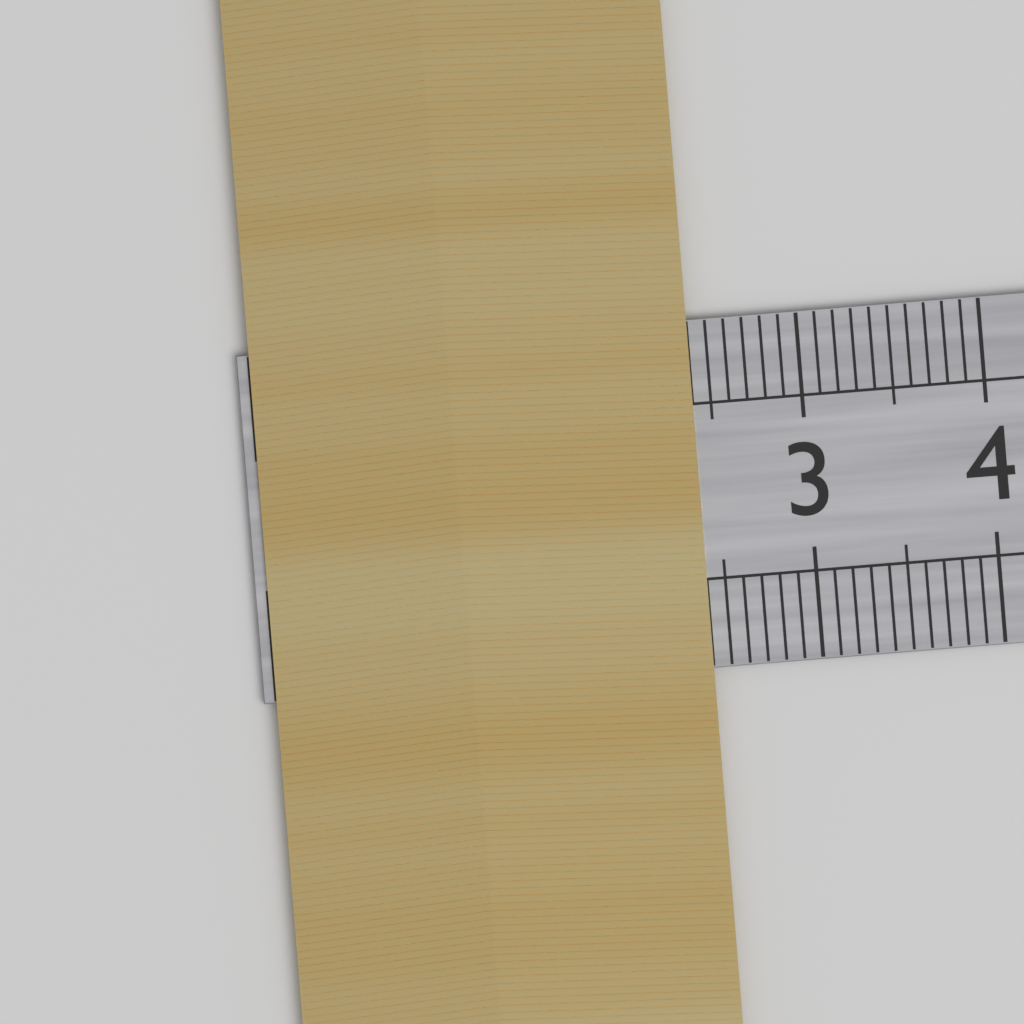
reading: 2.4 cm
